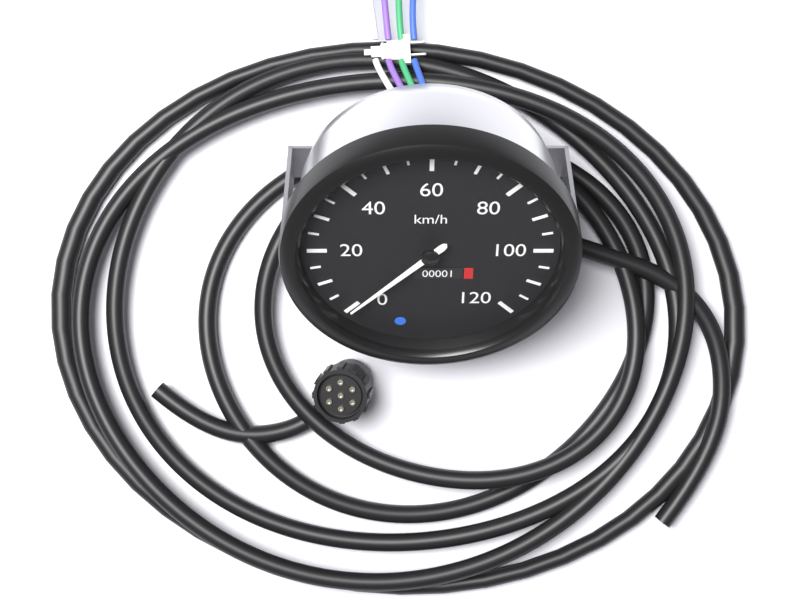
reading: 0 km/h
